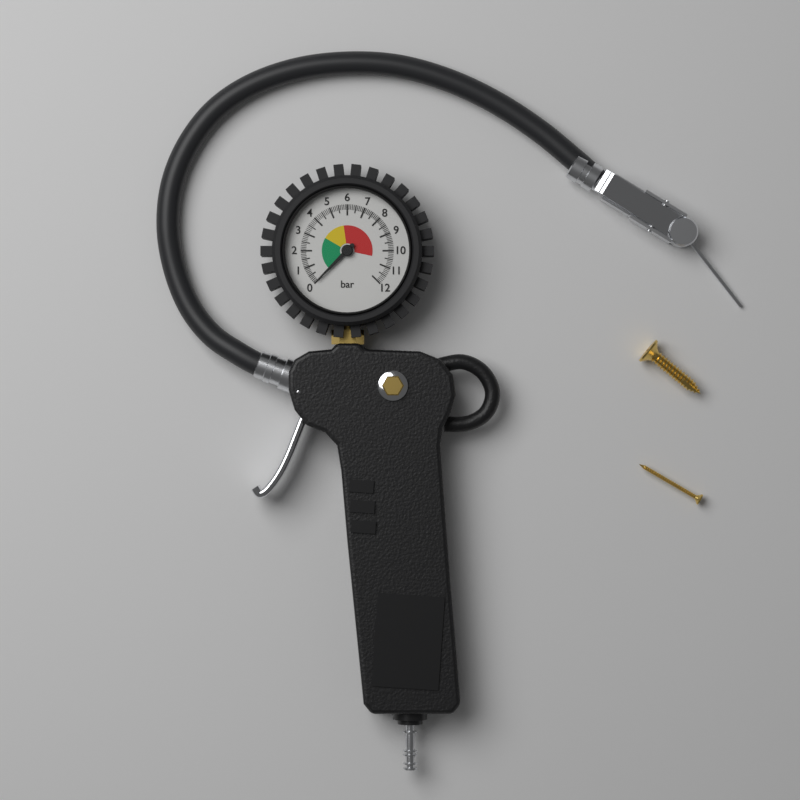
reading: 0.0 bar
